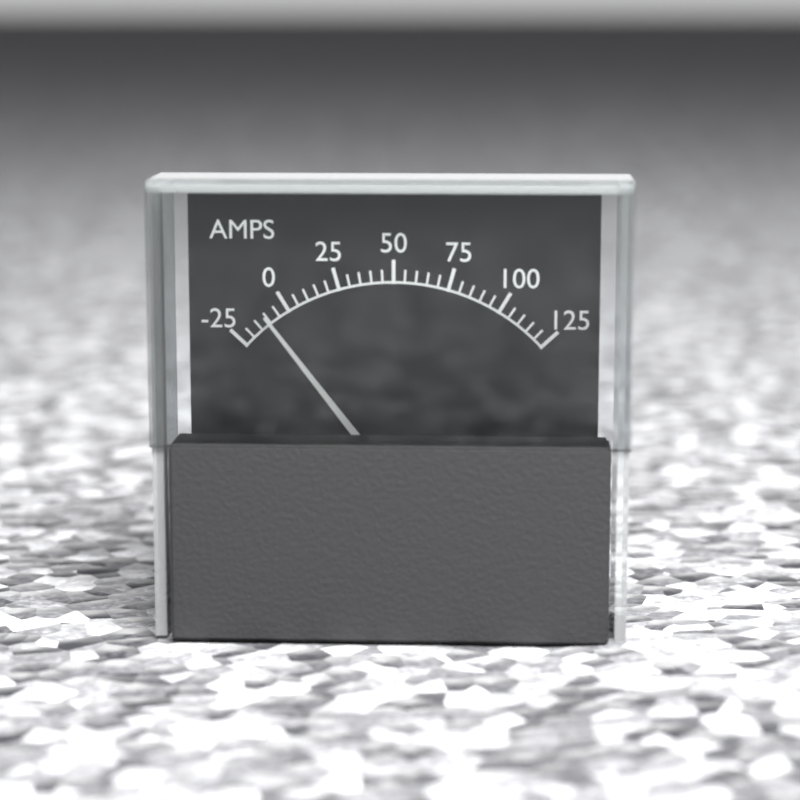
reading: -10 A
